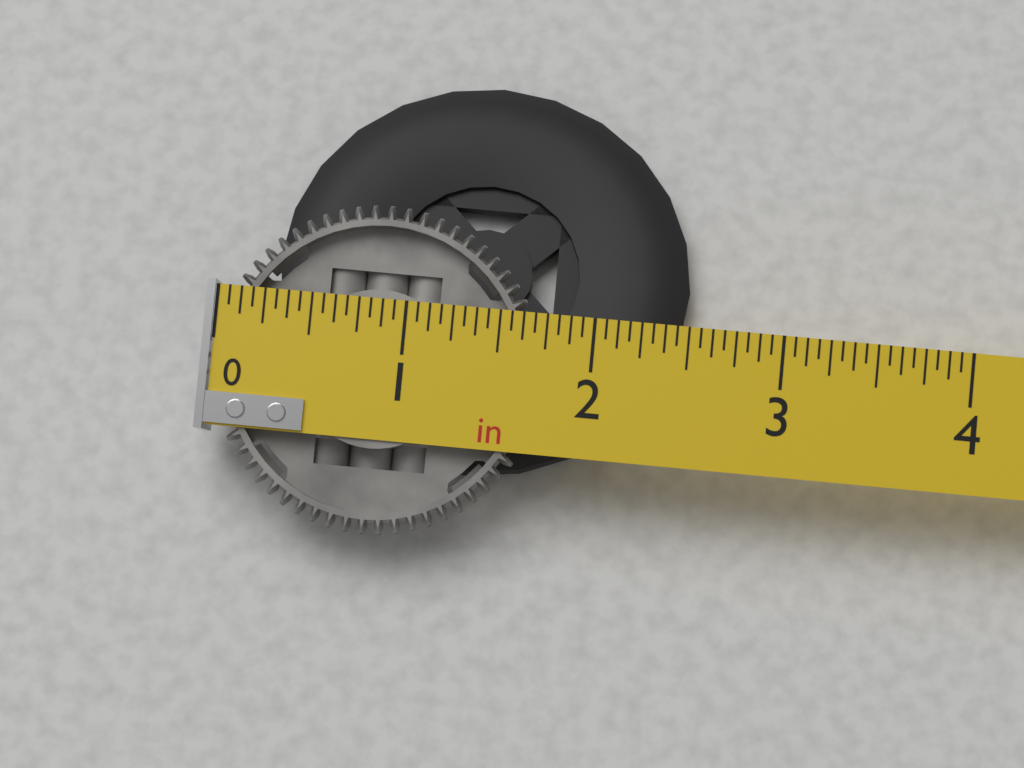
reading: 1.7500 in
